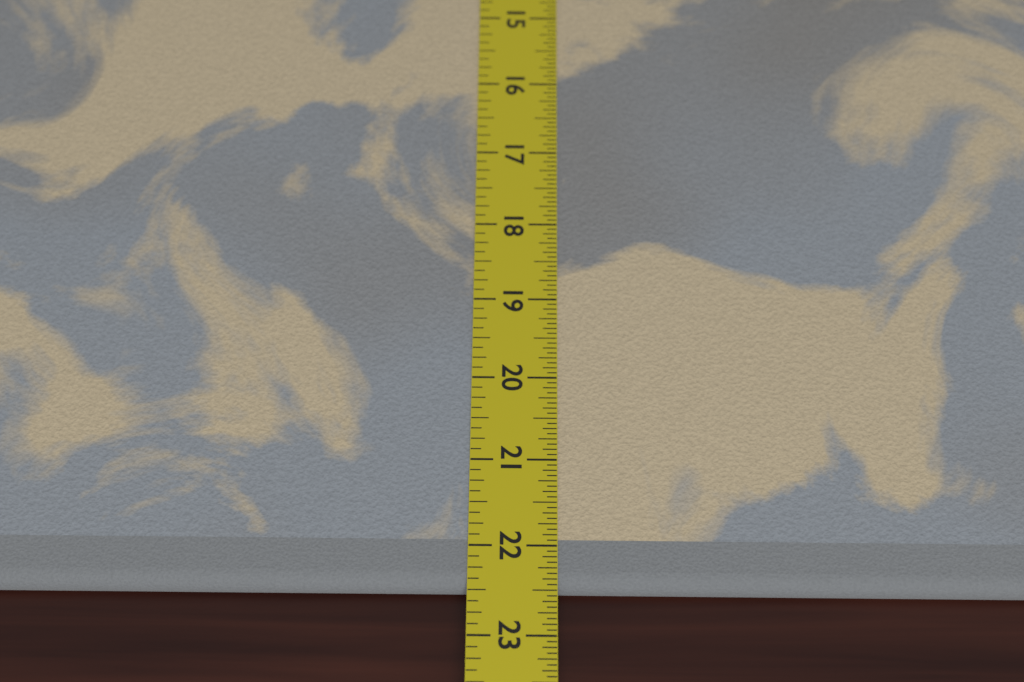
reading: 22.5000 in
